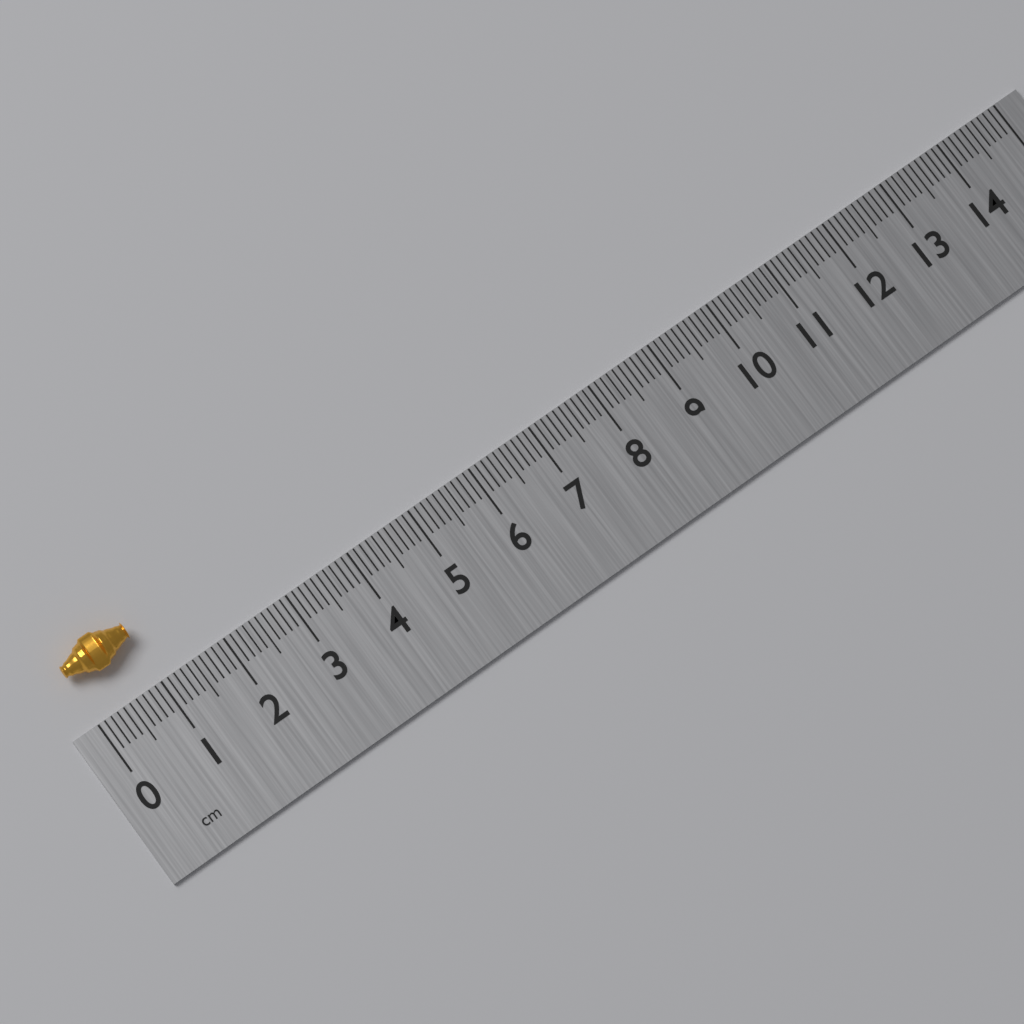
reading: 1.0 cm
